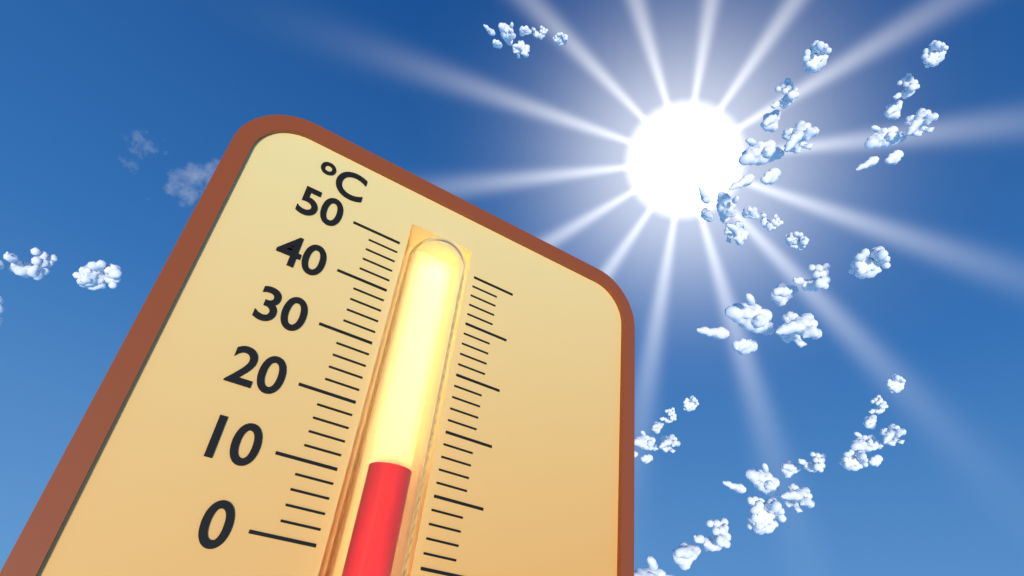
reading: 12 °C
